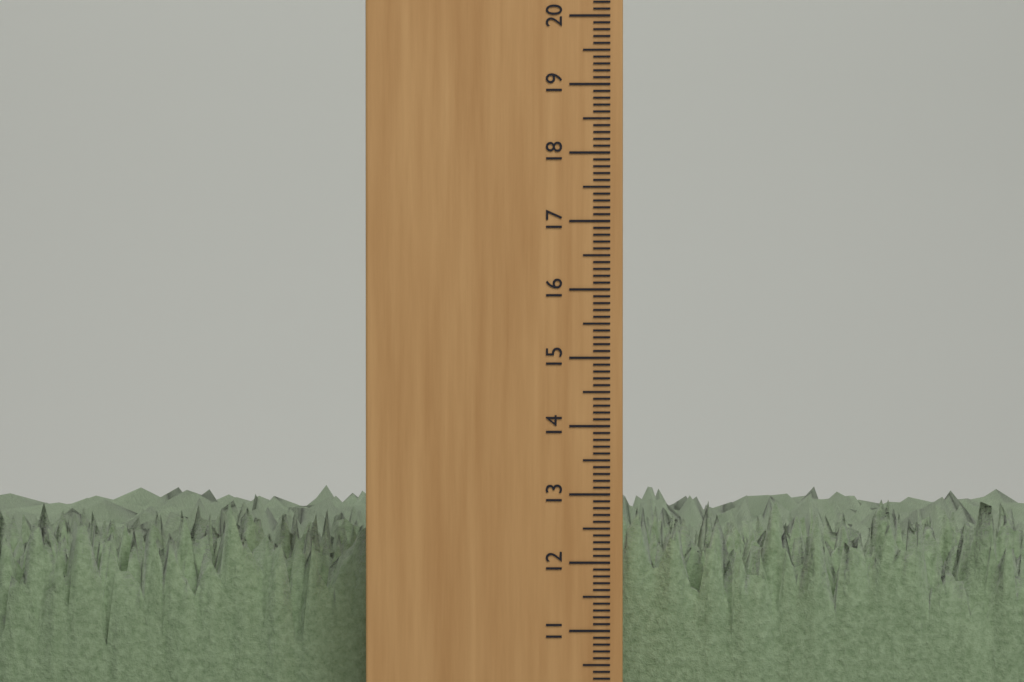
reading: 12.9 cm
